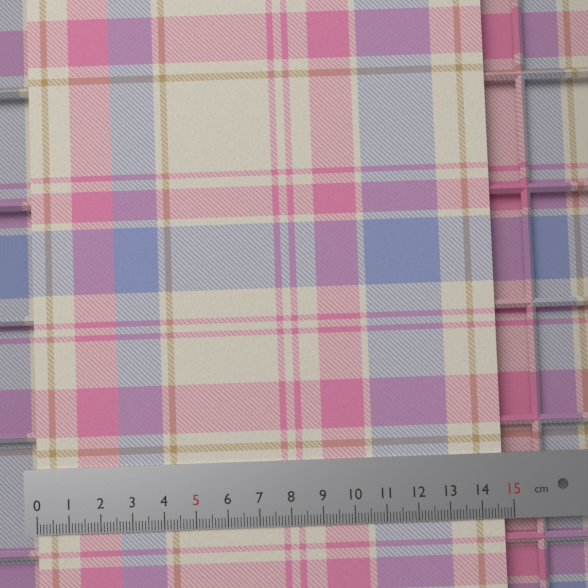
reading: 14.7 cm
